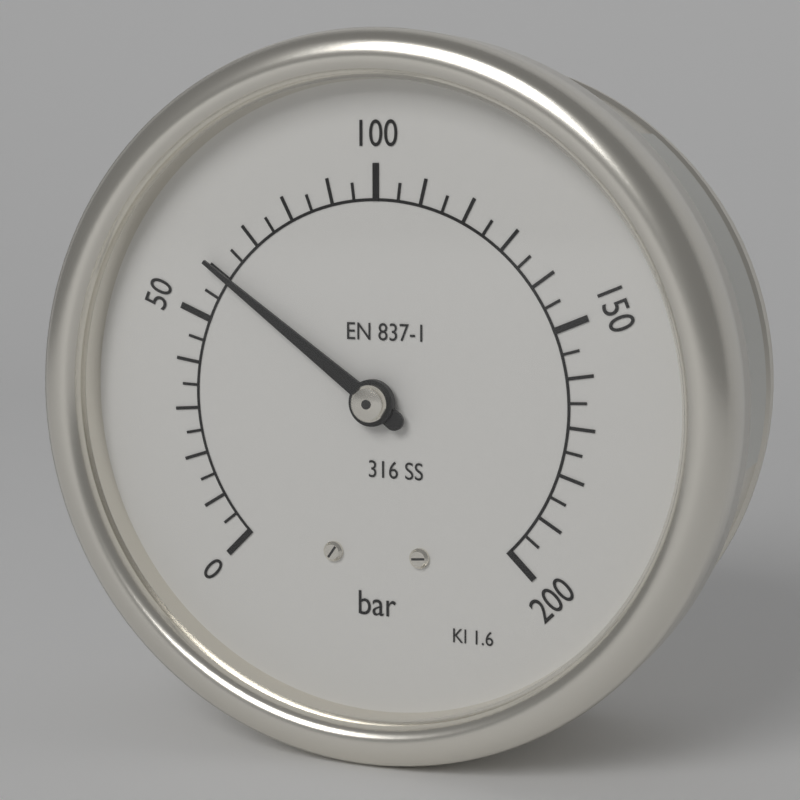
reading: 60 bar
